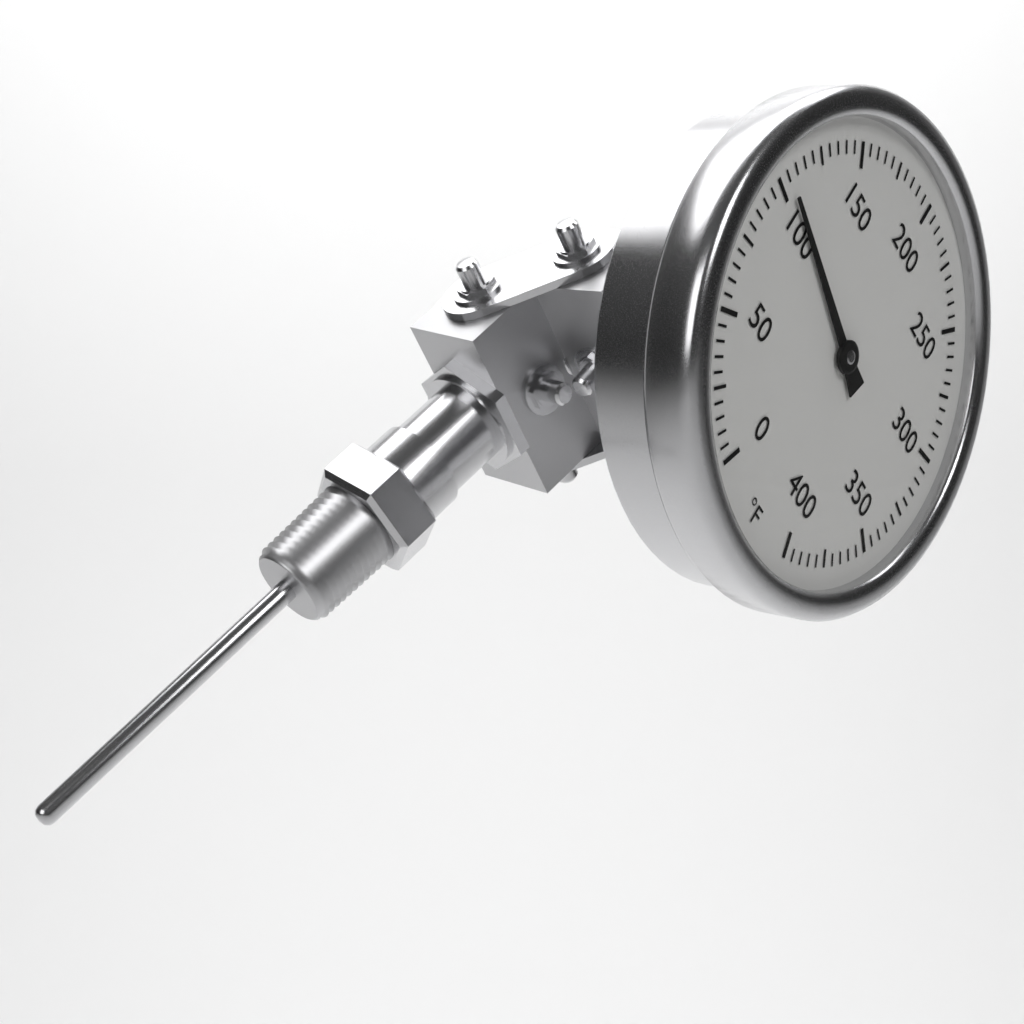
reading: 105 °F
